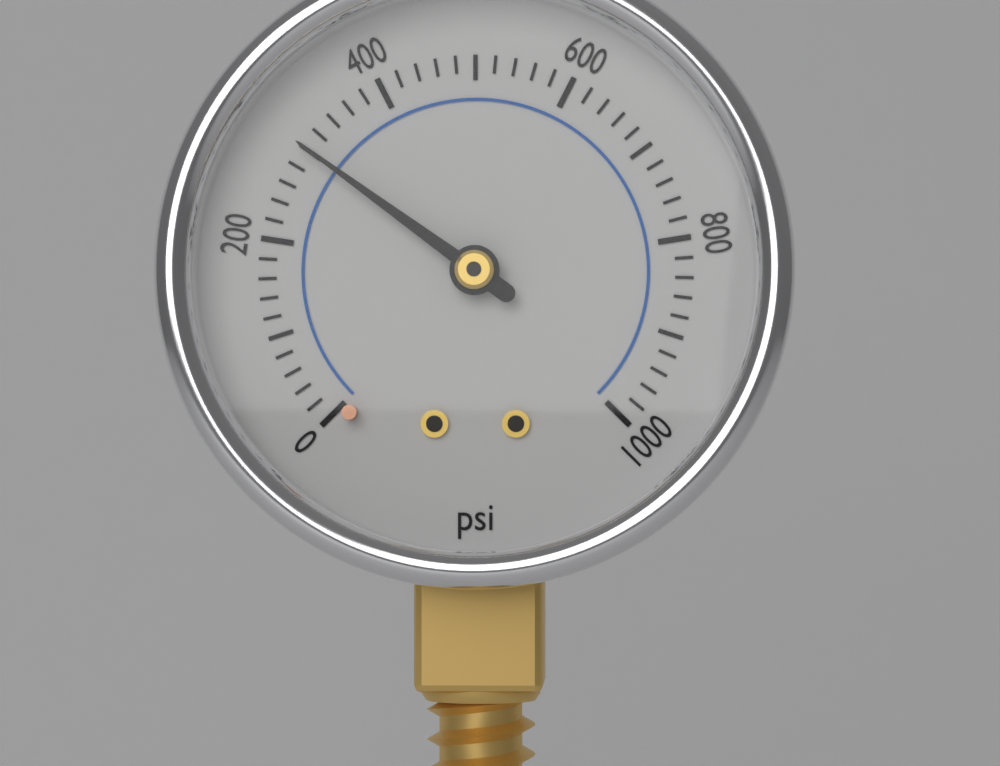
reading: 300 psi
